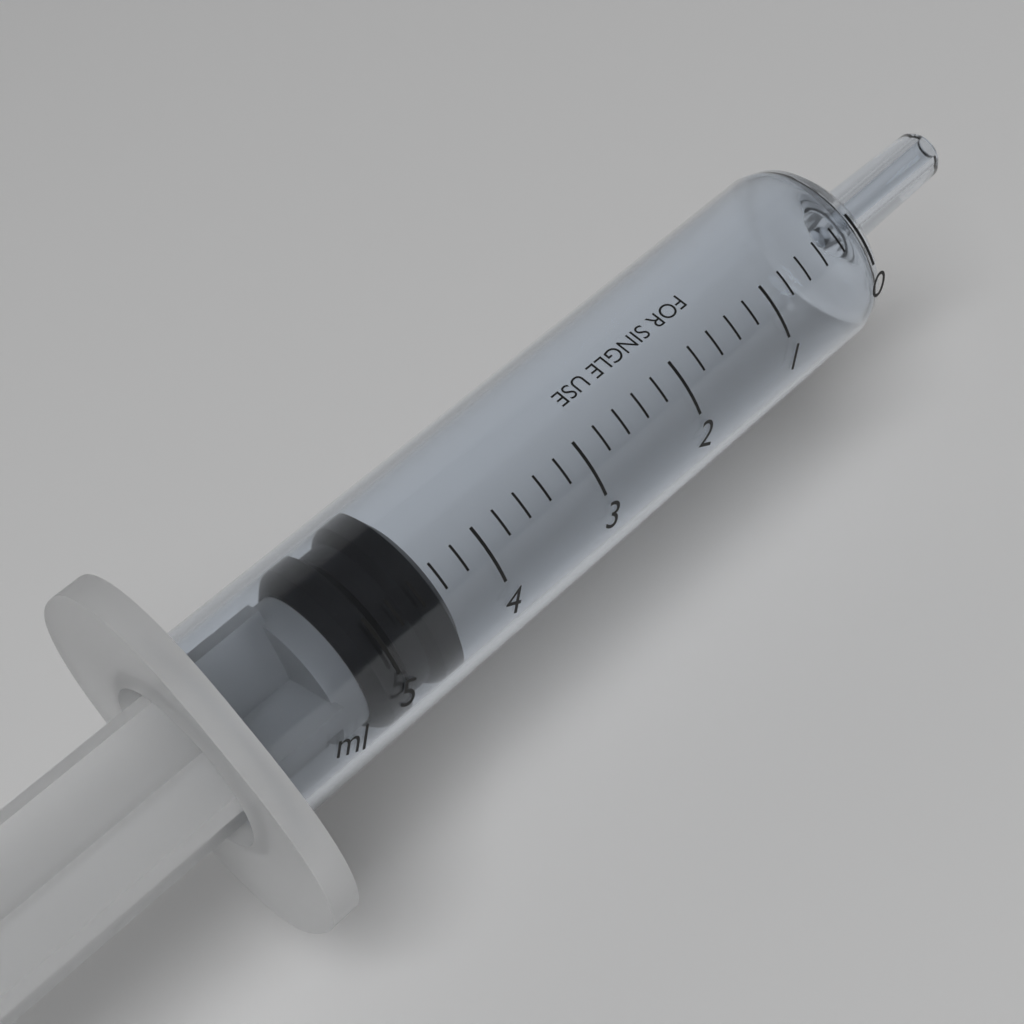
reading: 4.4 ml
